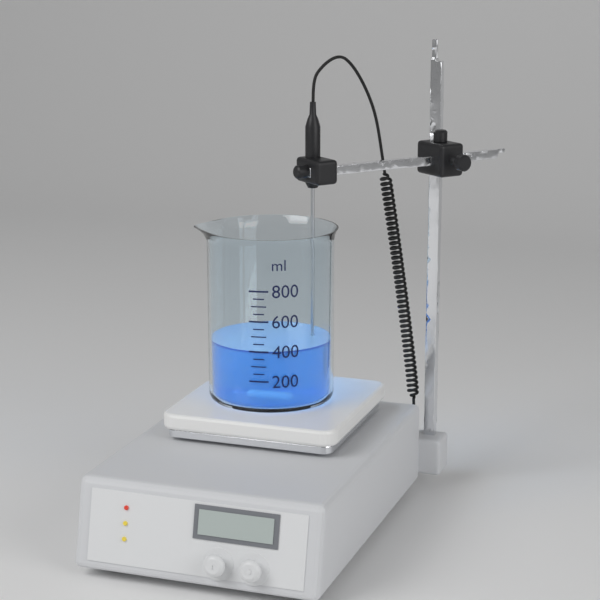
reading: 400 ml
